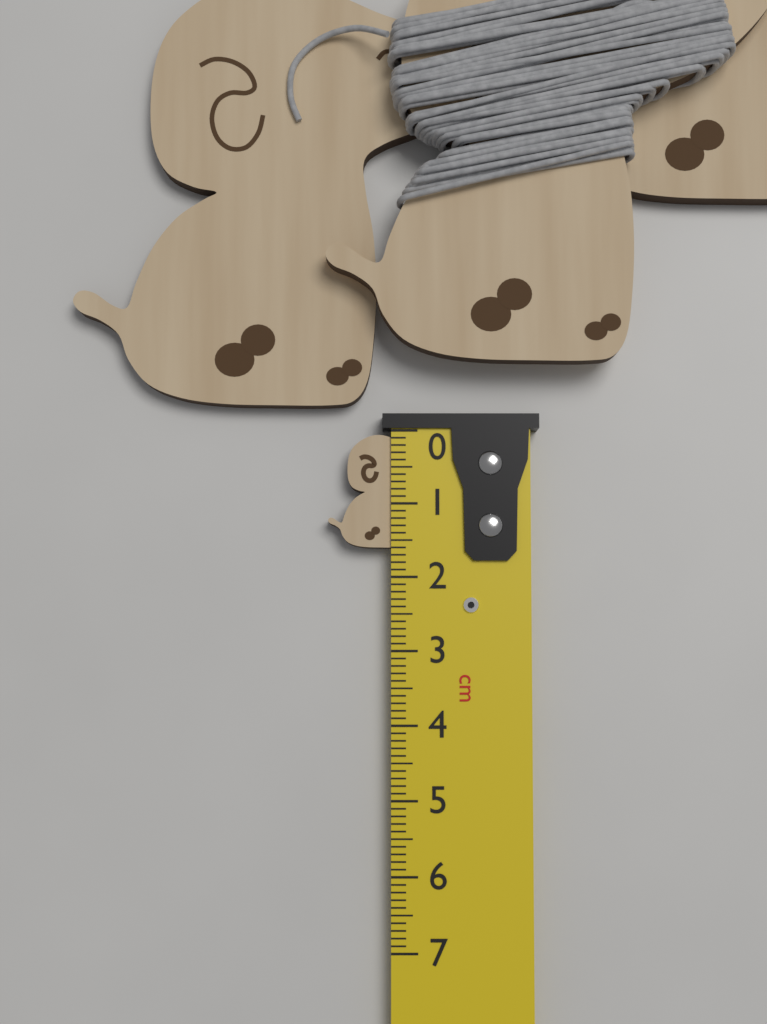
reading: 1.6 cm
